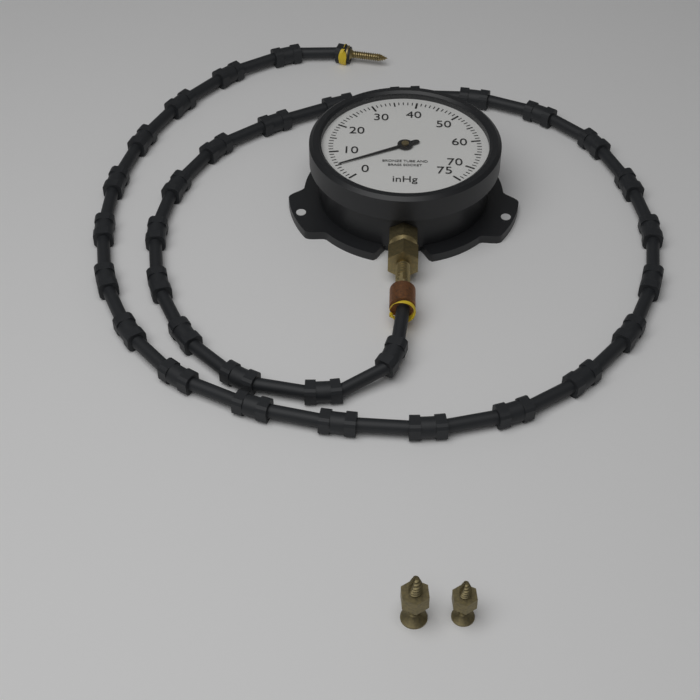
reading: 5 inHg
